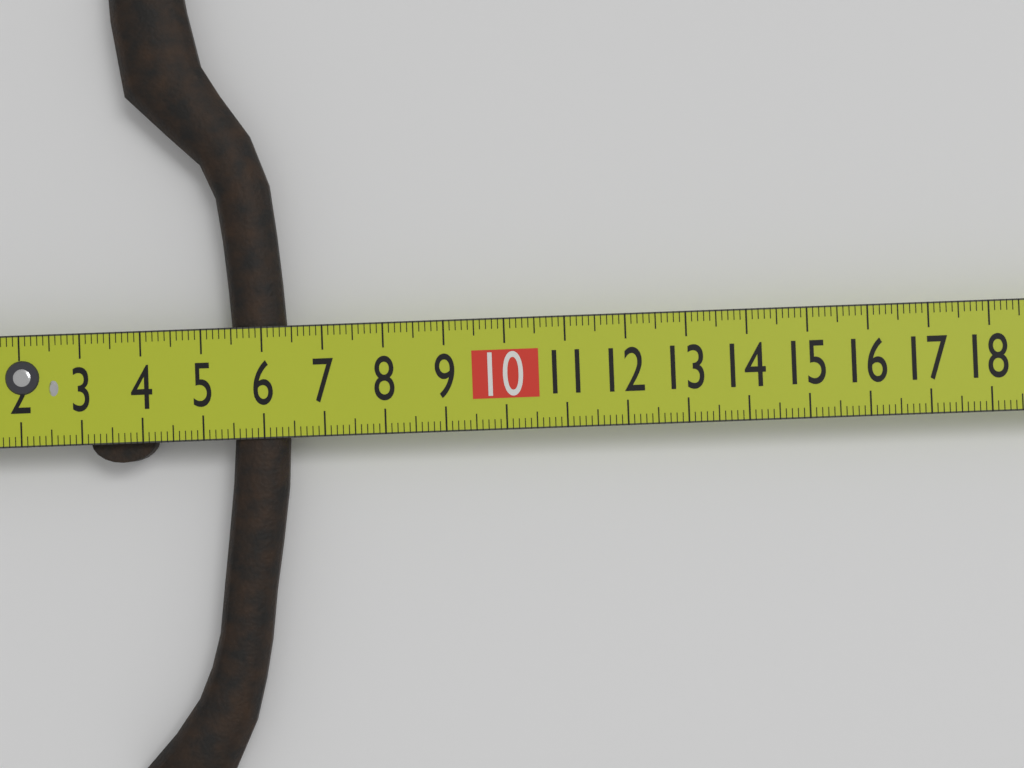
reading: 6.4 cm
